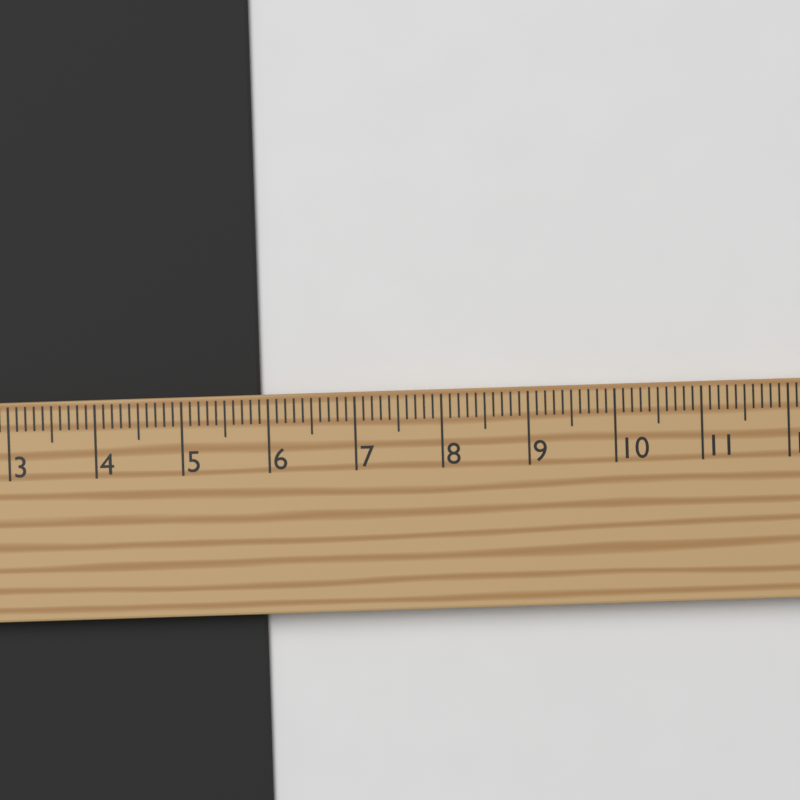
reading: 5.9 cm
